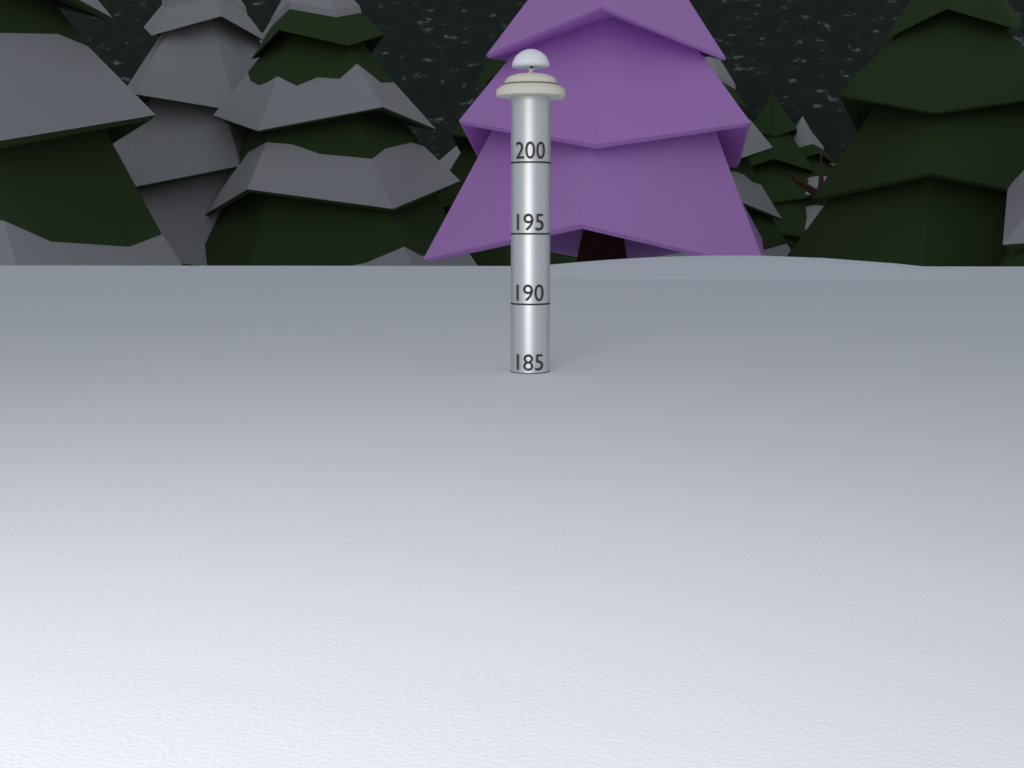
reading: 185 (no unit)
